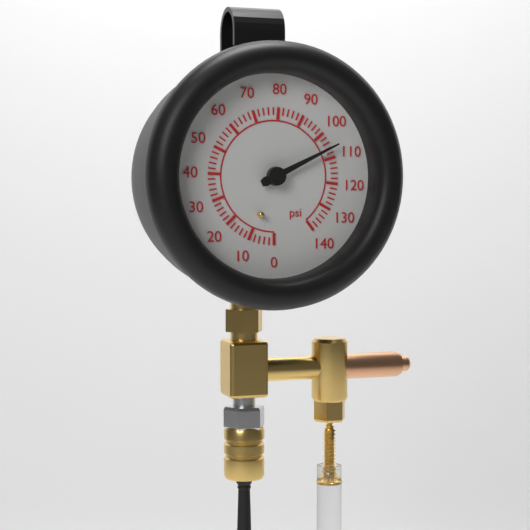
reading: 106 psi
